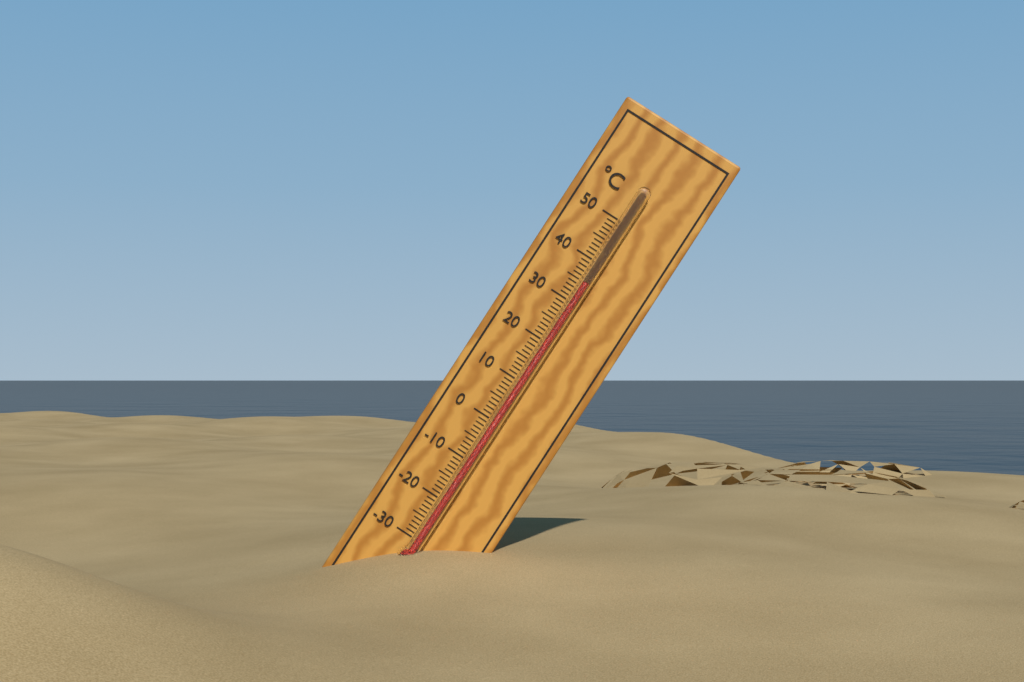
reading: 35 °C
